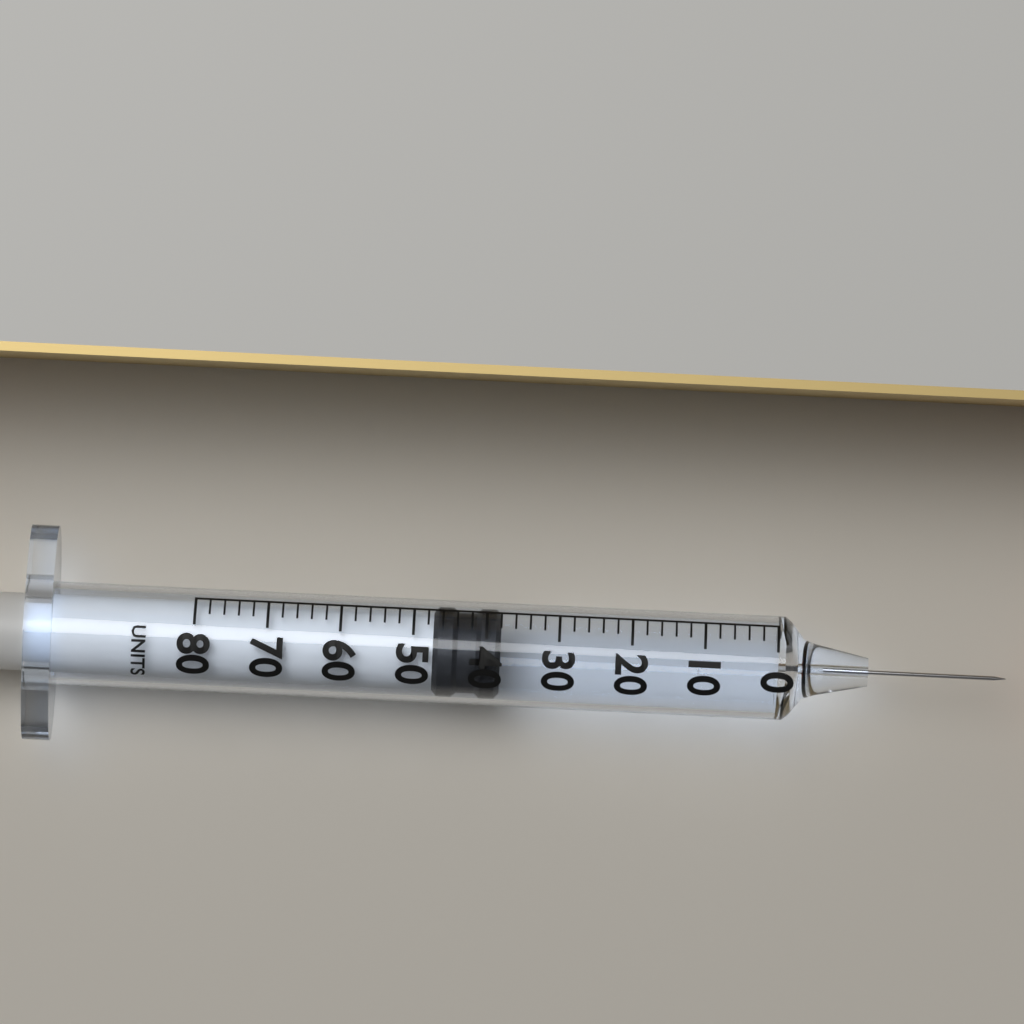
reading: 38 units
